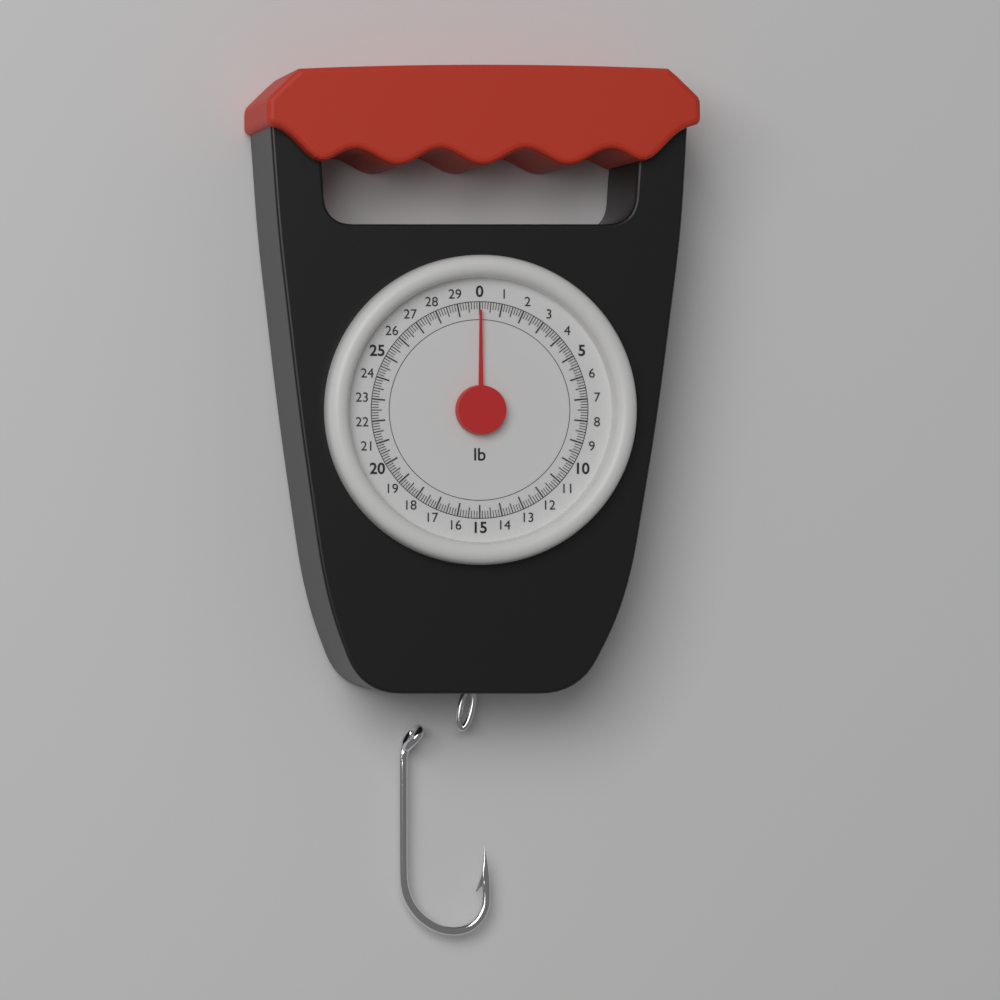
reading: 0.000 lb
